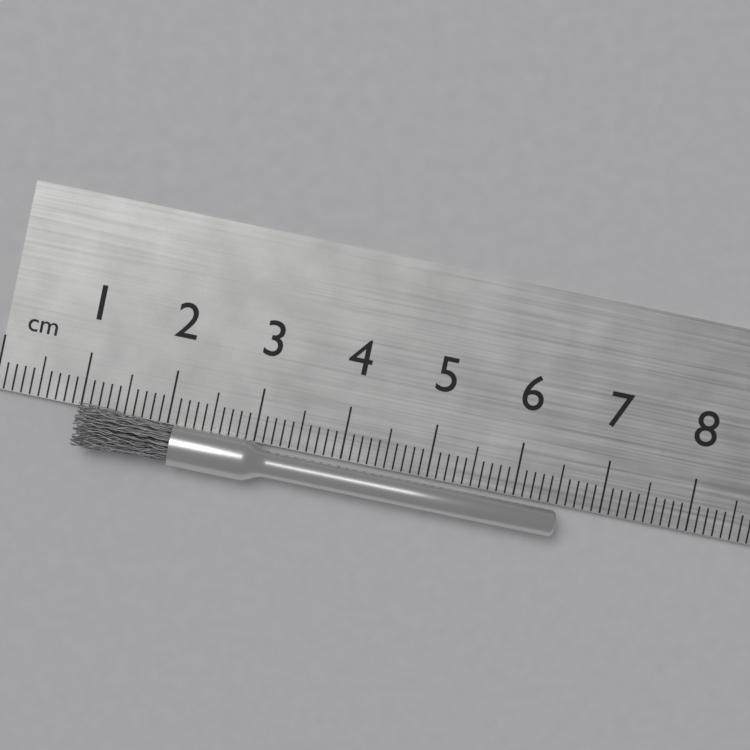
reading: 6.5 cm
